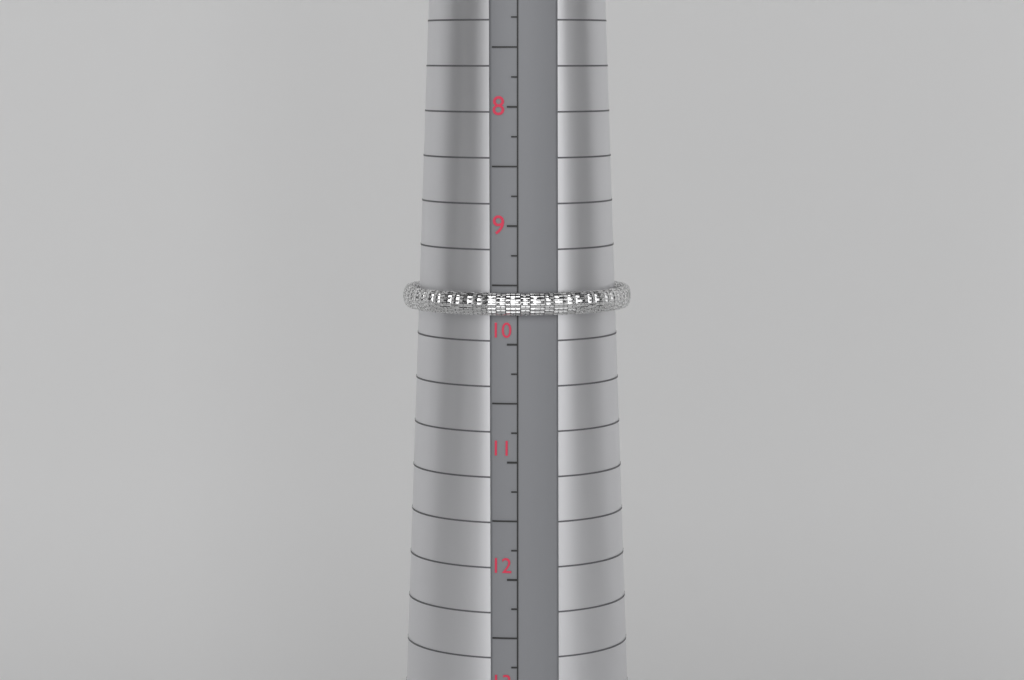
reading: 9.75 (no unit)
